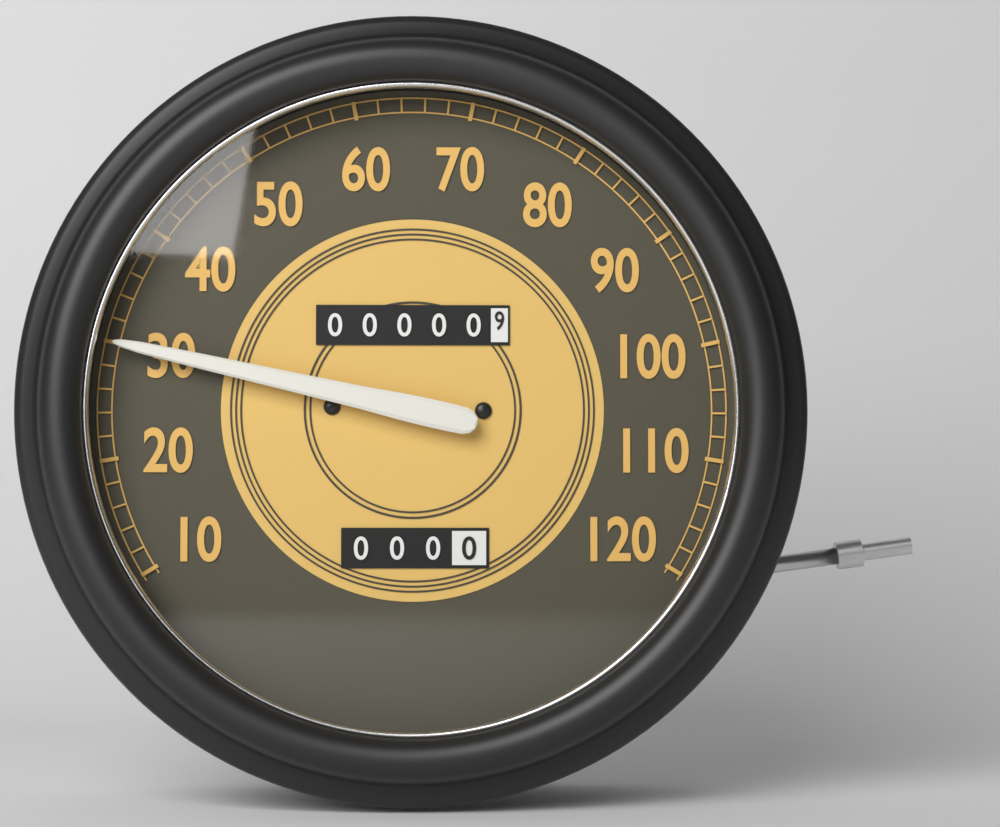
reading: 30 (no unit)
